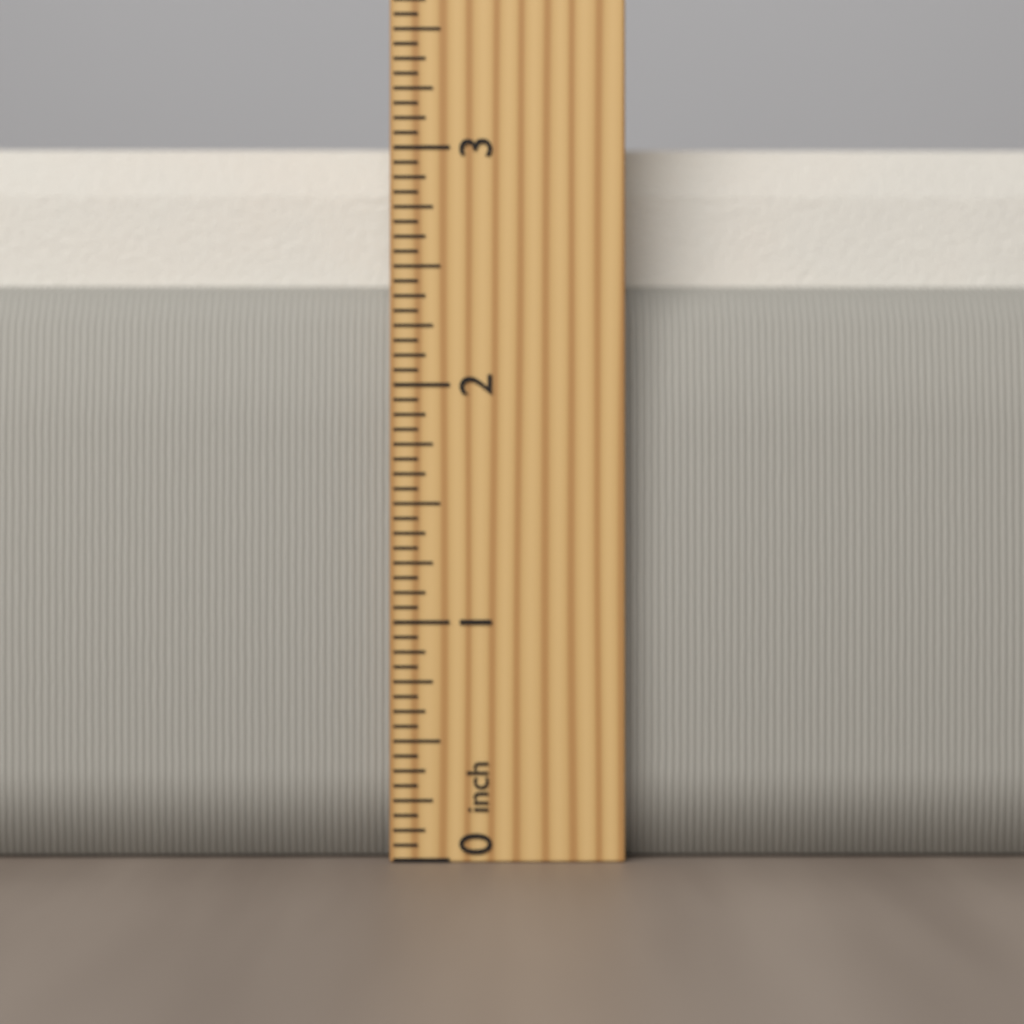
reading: 3.0625 inch
